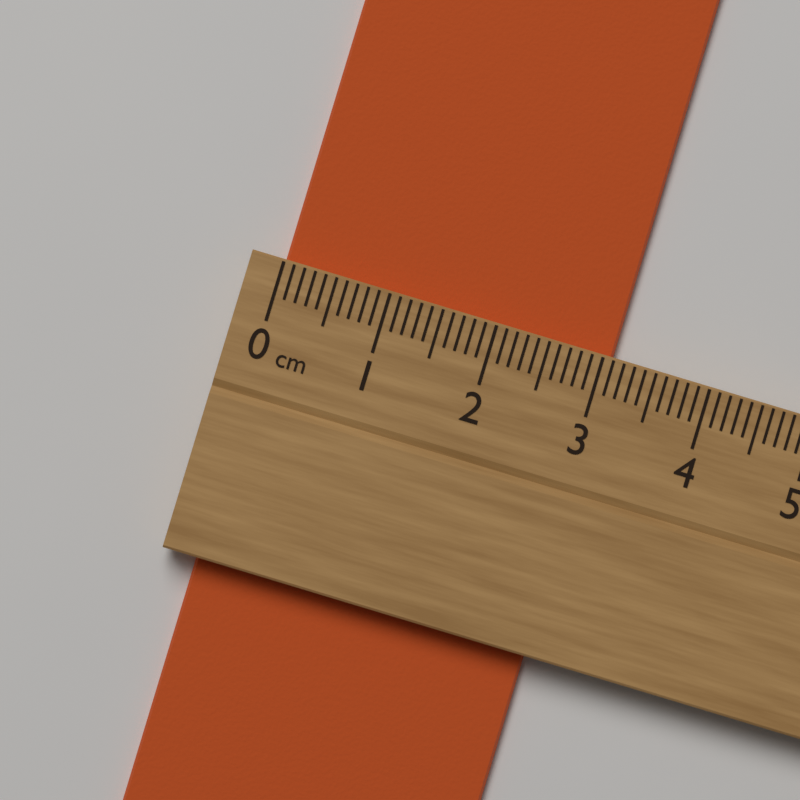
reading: 3.1 cm
